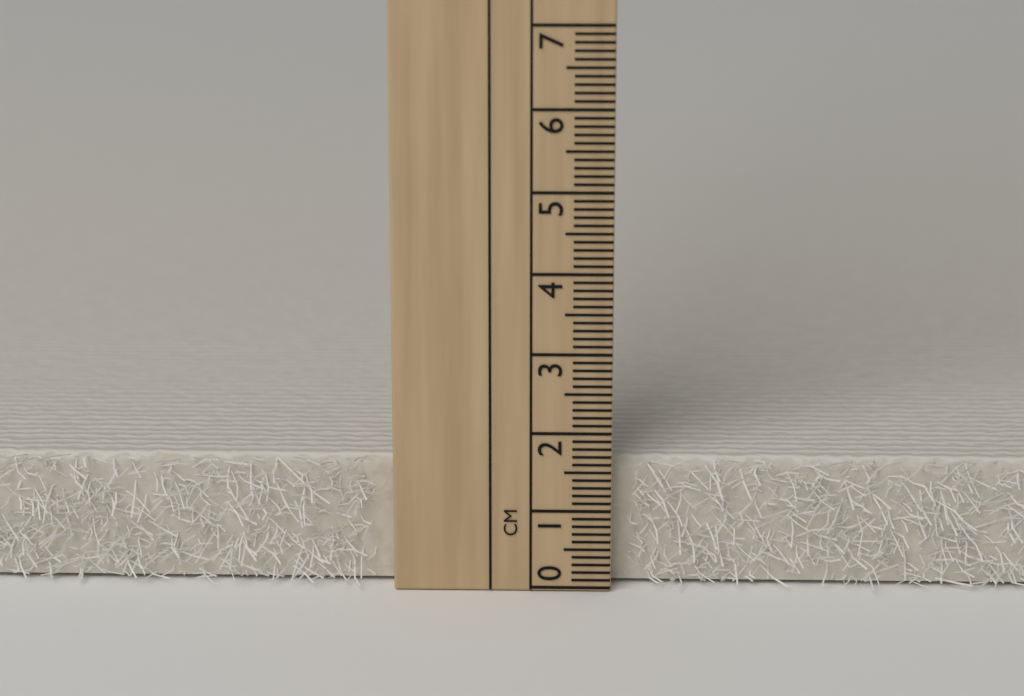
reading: 1.6 cm
